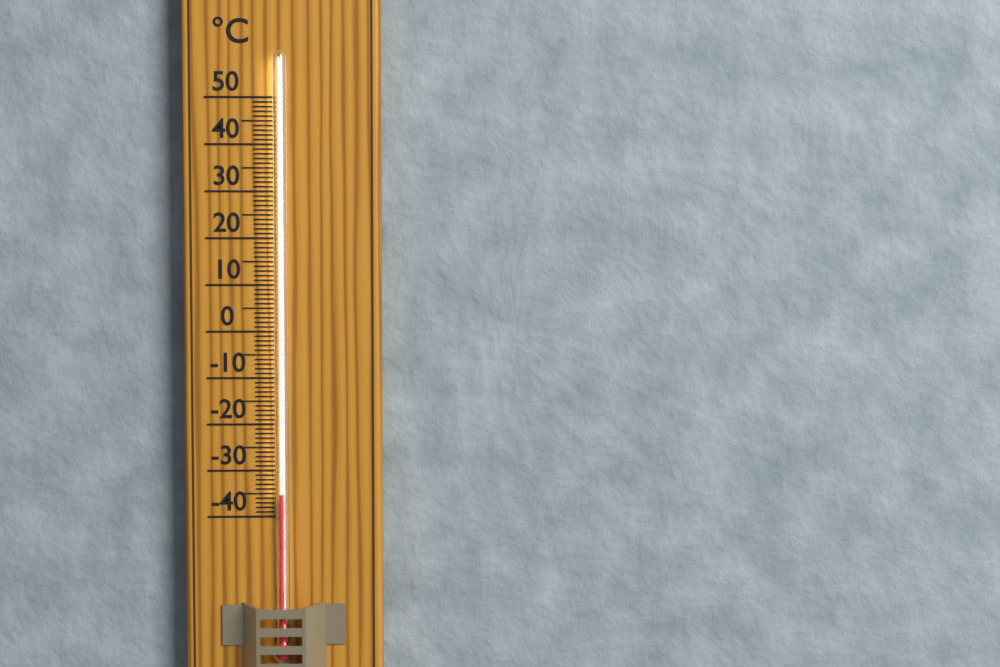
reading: -35 °C
